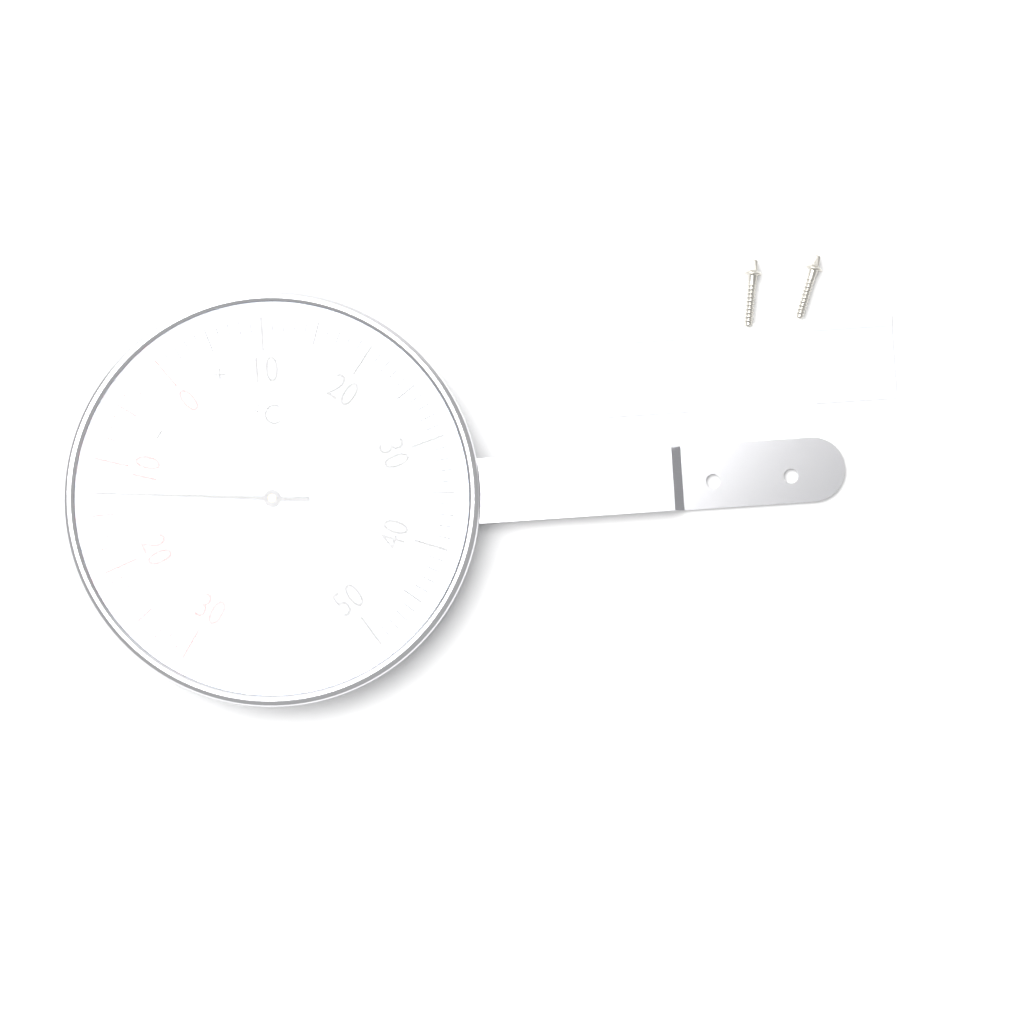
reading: -13 °C
